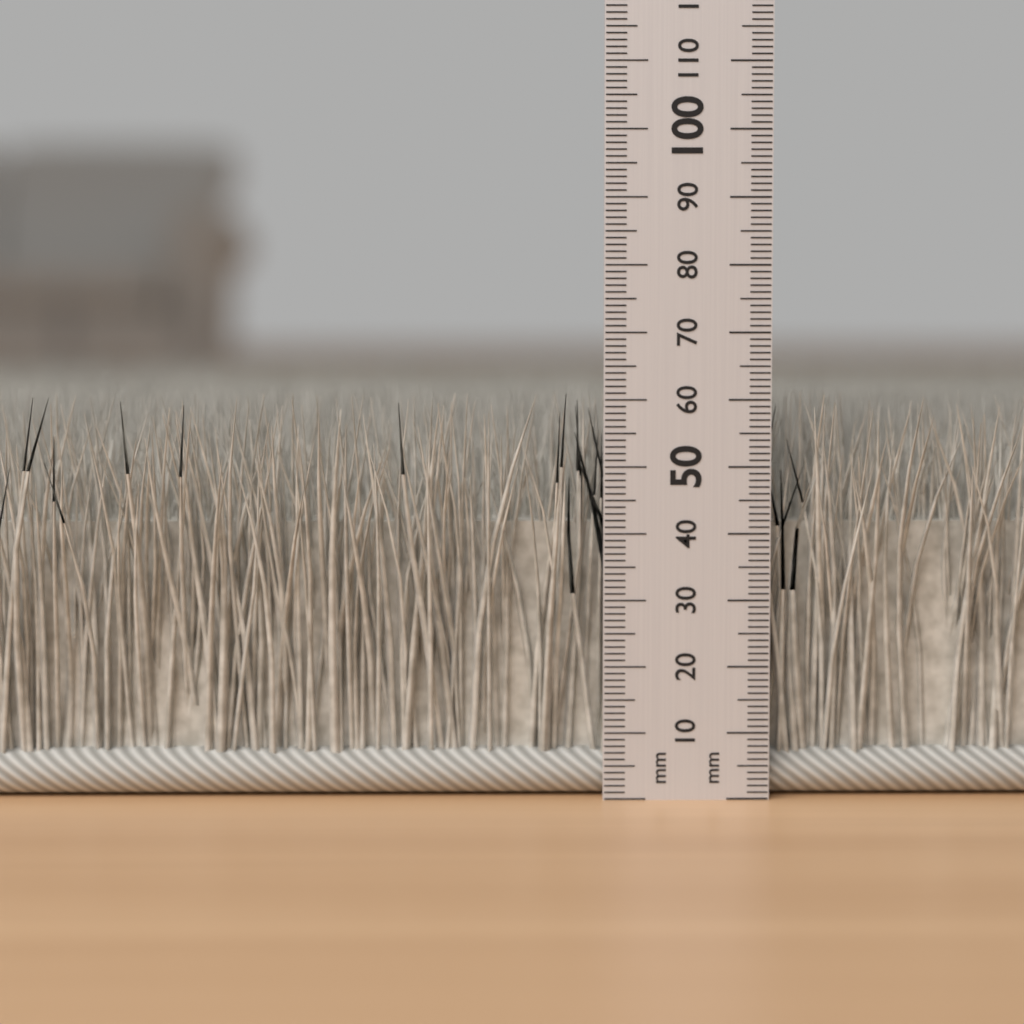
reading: 61 mm
